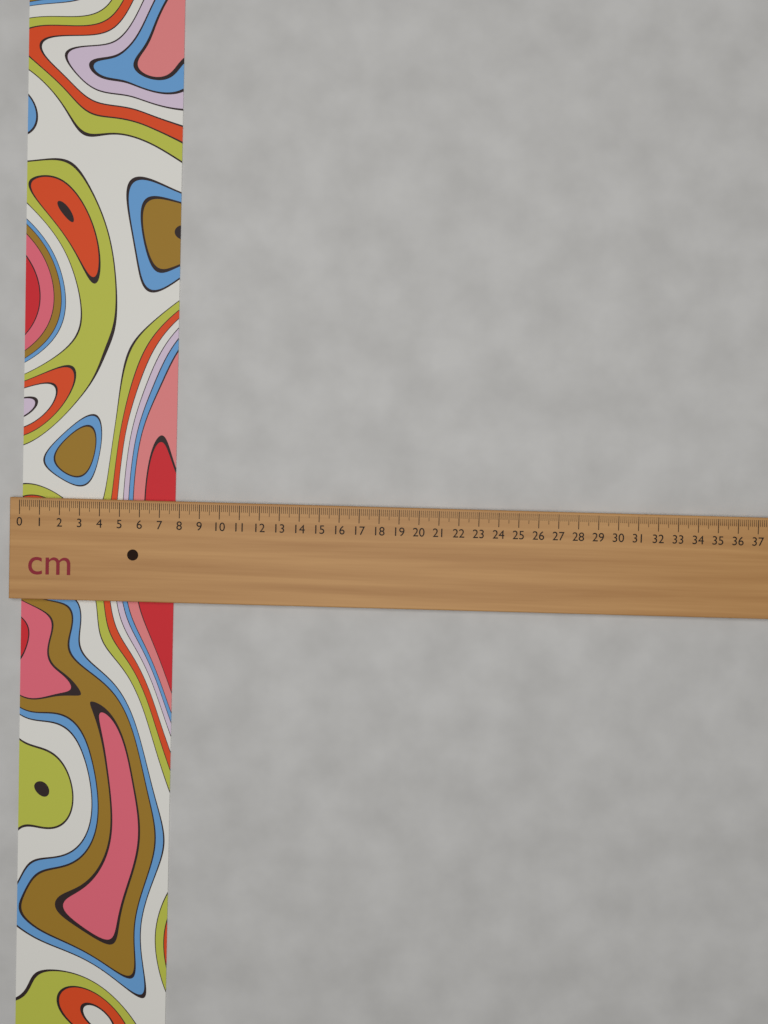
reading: 7.7 cm
